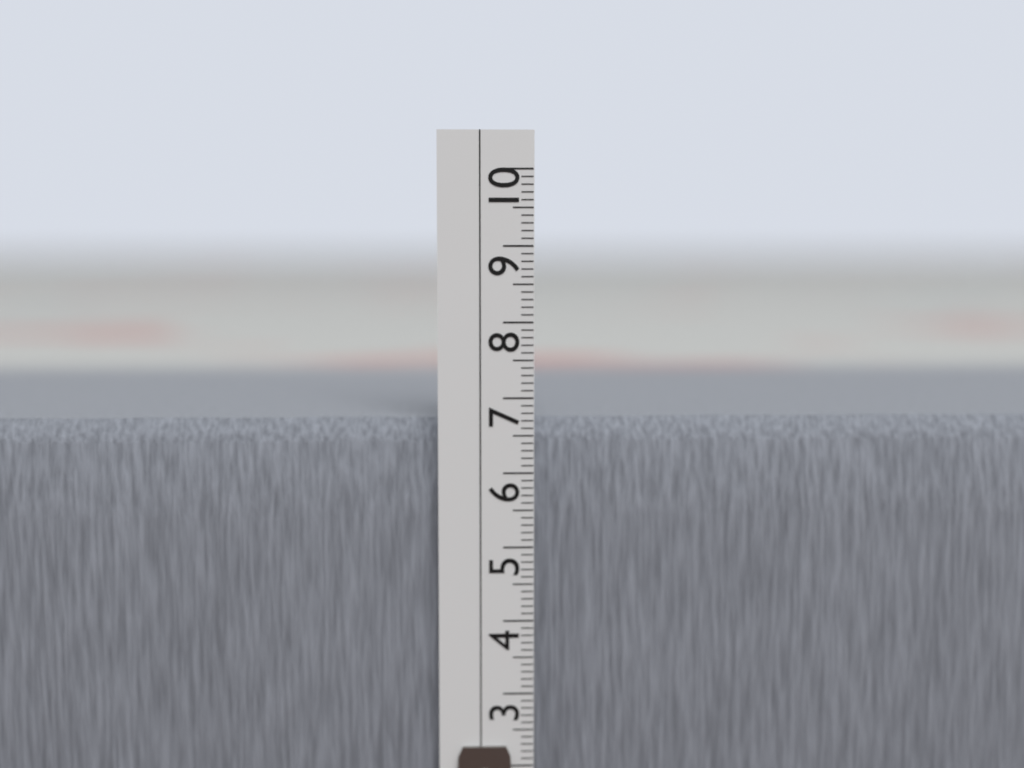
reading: 6.7 cm
